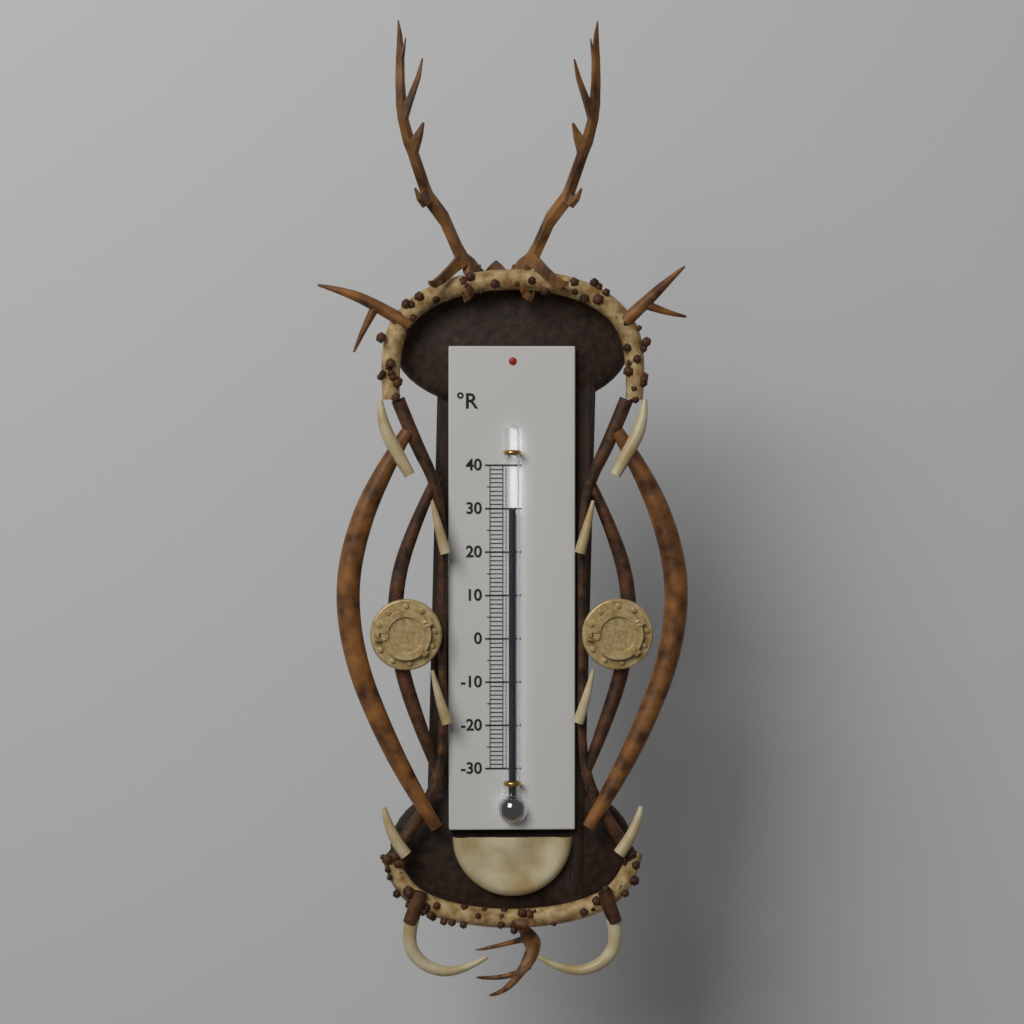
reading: 30 °R
